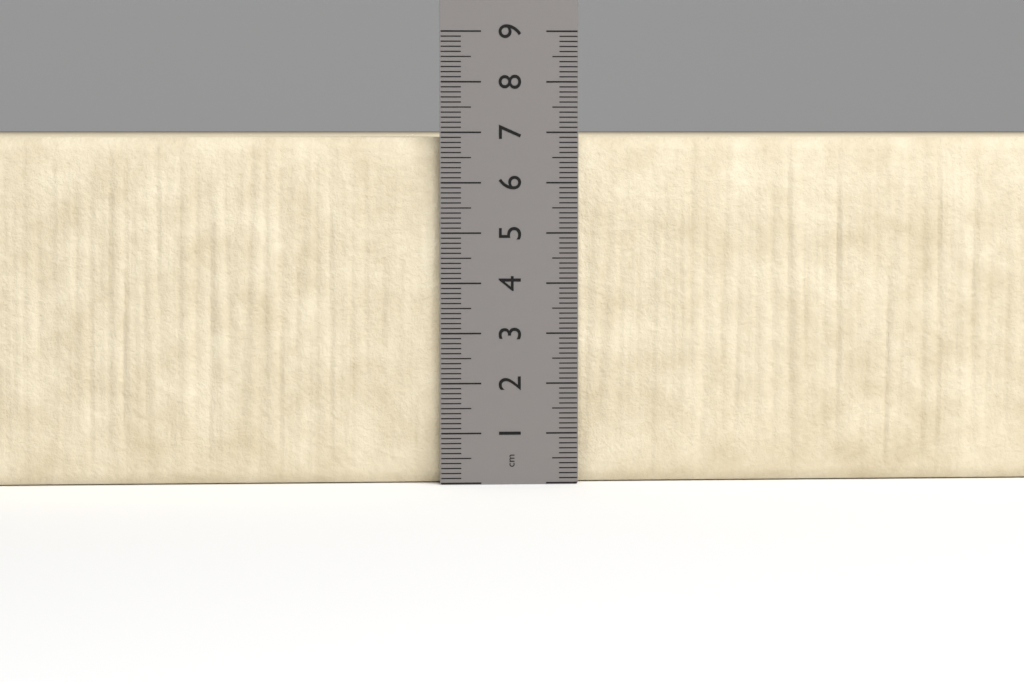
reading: 6.9 cm
